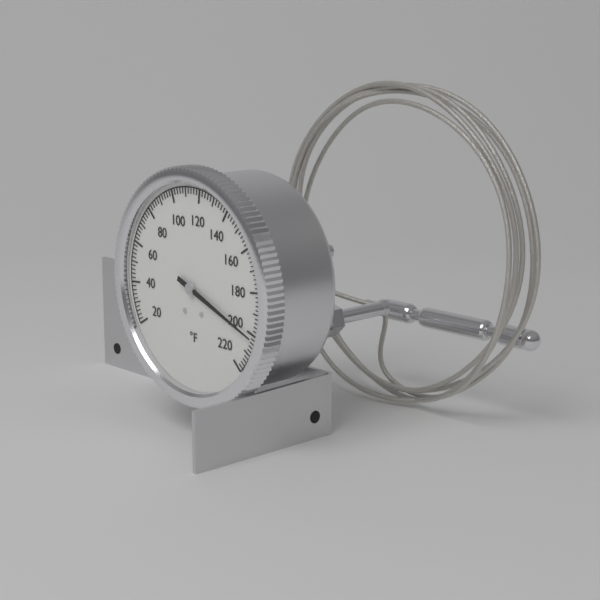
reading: 202 °F
